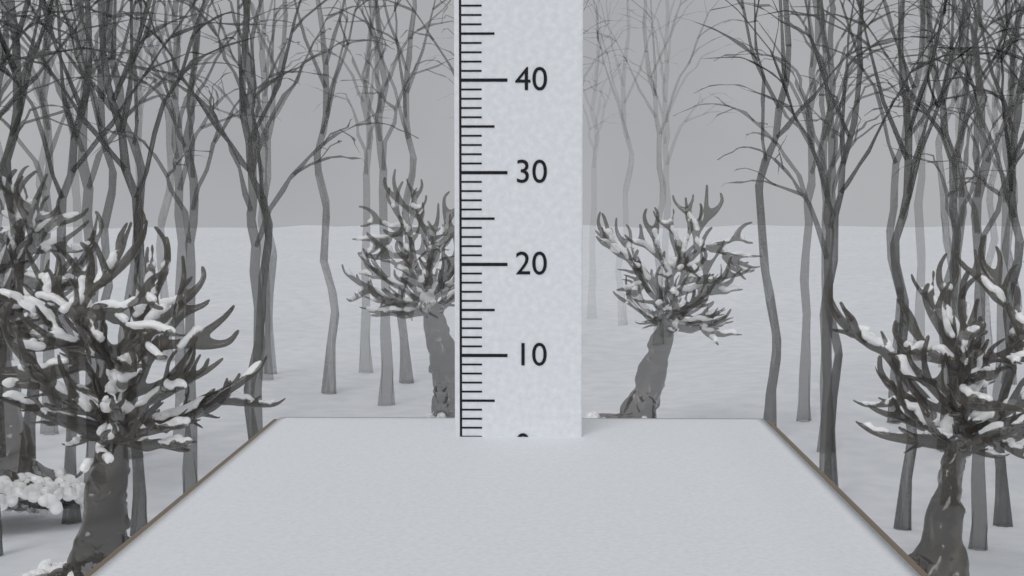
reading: 1 cm
